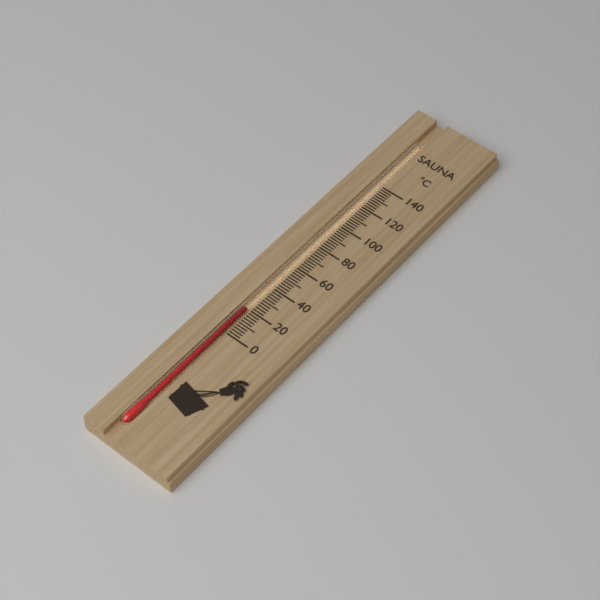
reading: 20 °C
